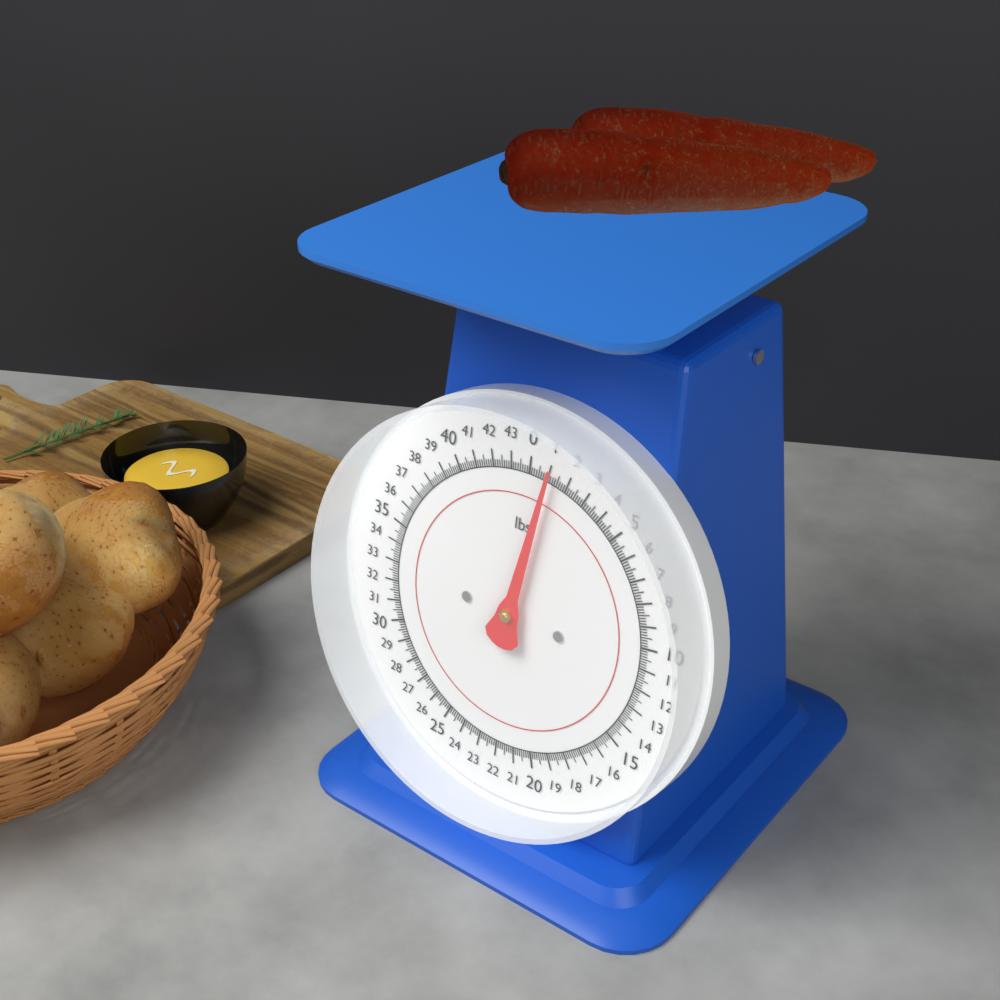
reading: 1.125 lbs
